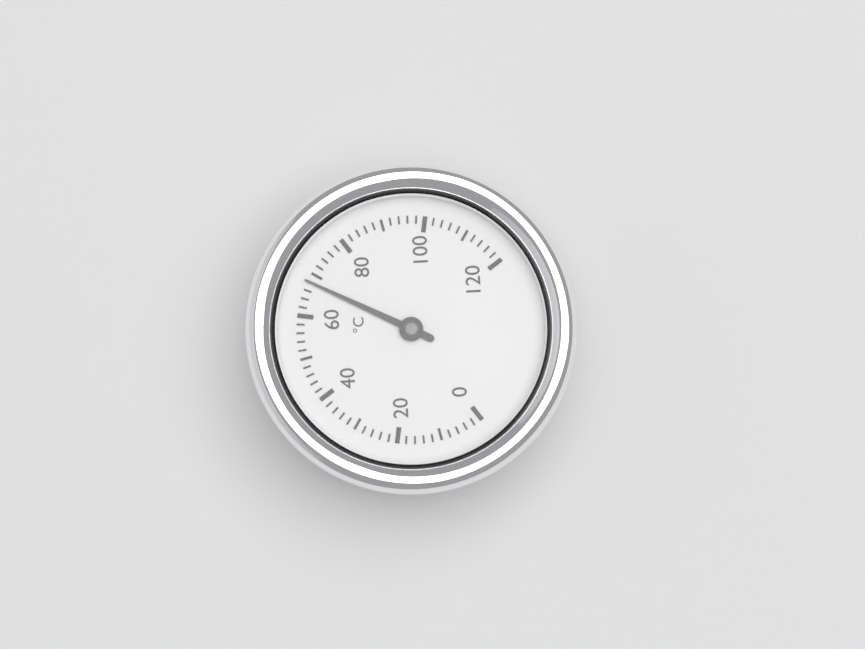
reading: 68 °C
